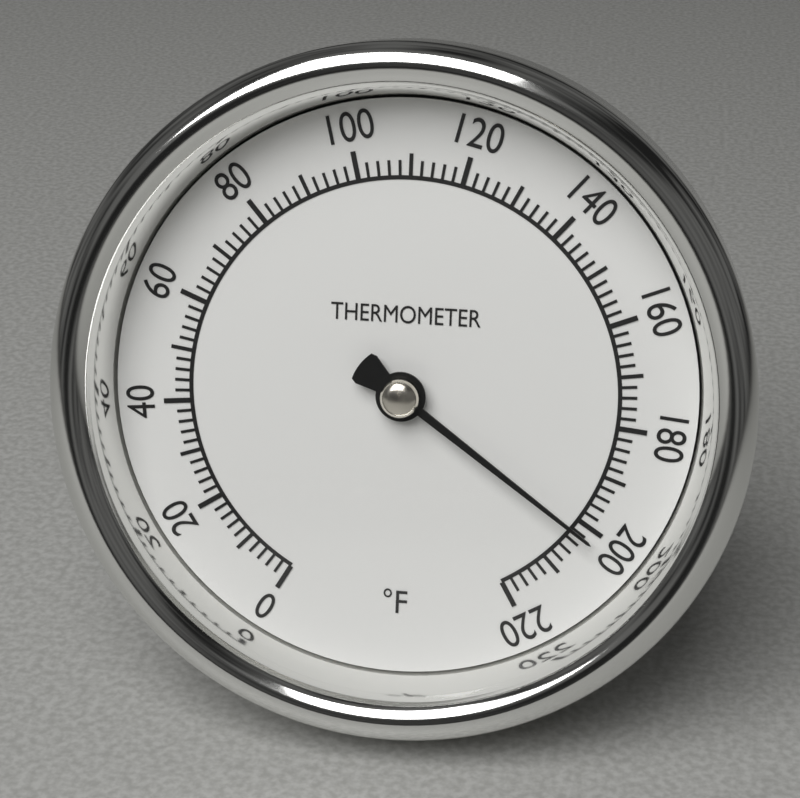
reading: 202 °F
